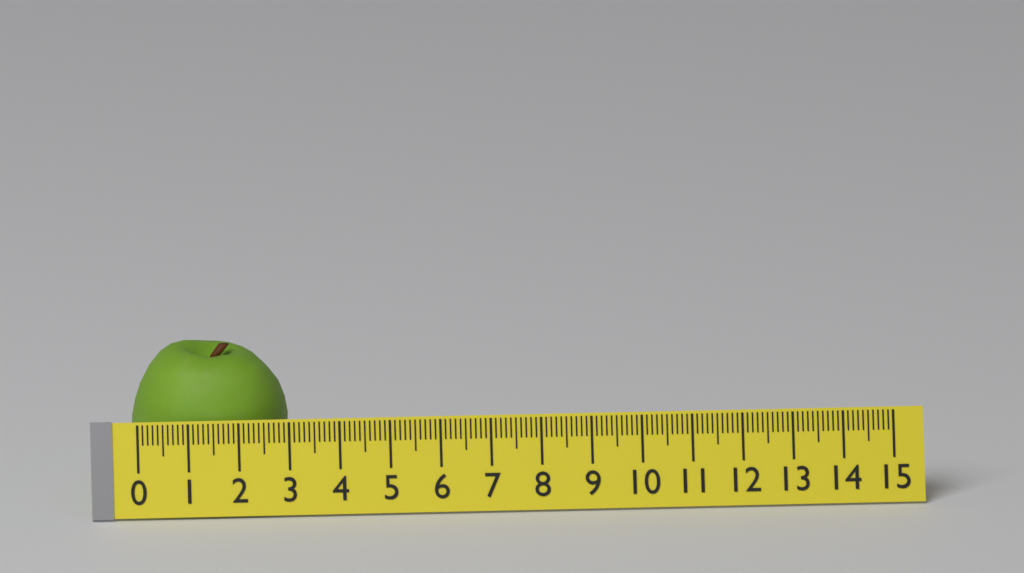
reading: 3.1 (no unit)
